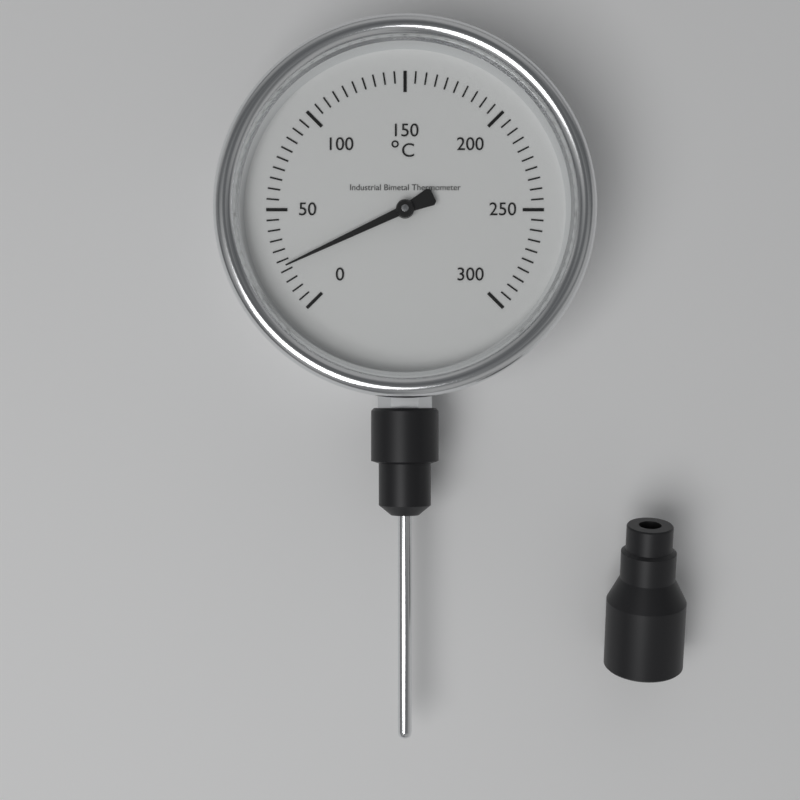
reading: 22 °C
